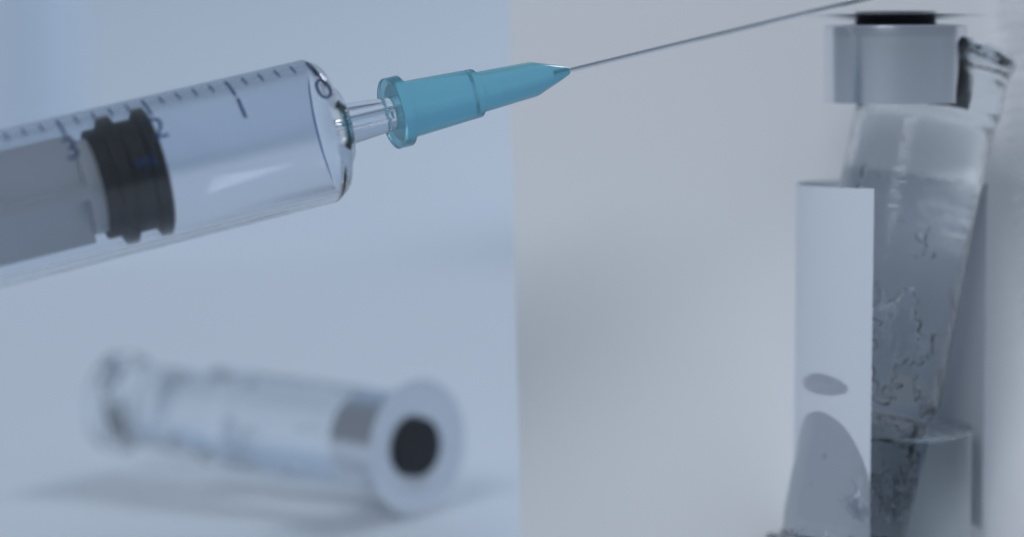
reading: 2.0 ml
